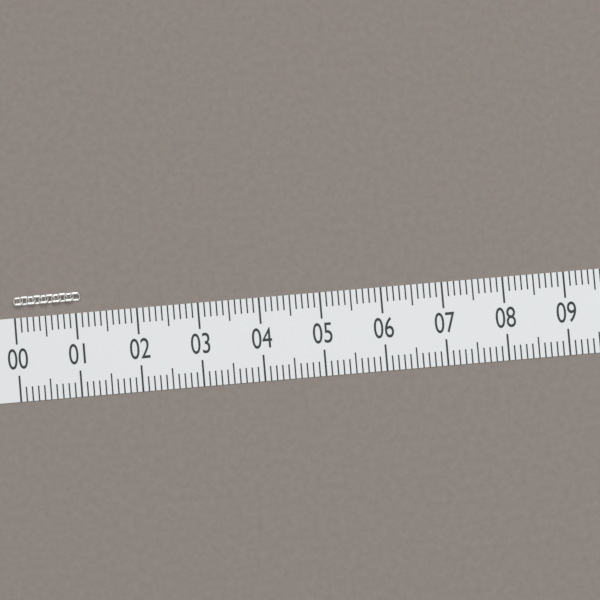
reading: 1.1 (no unit)
